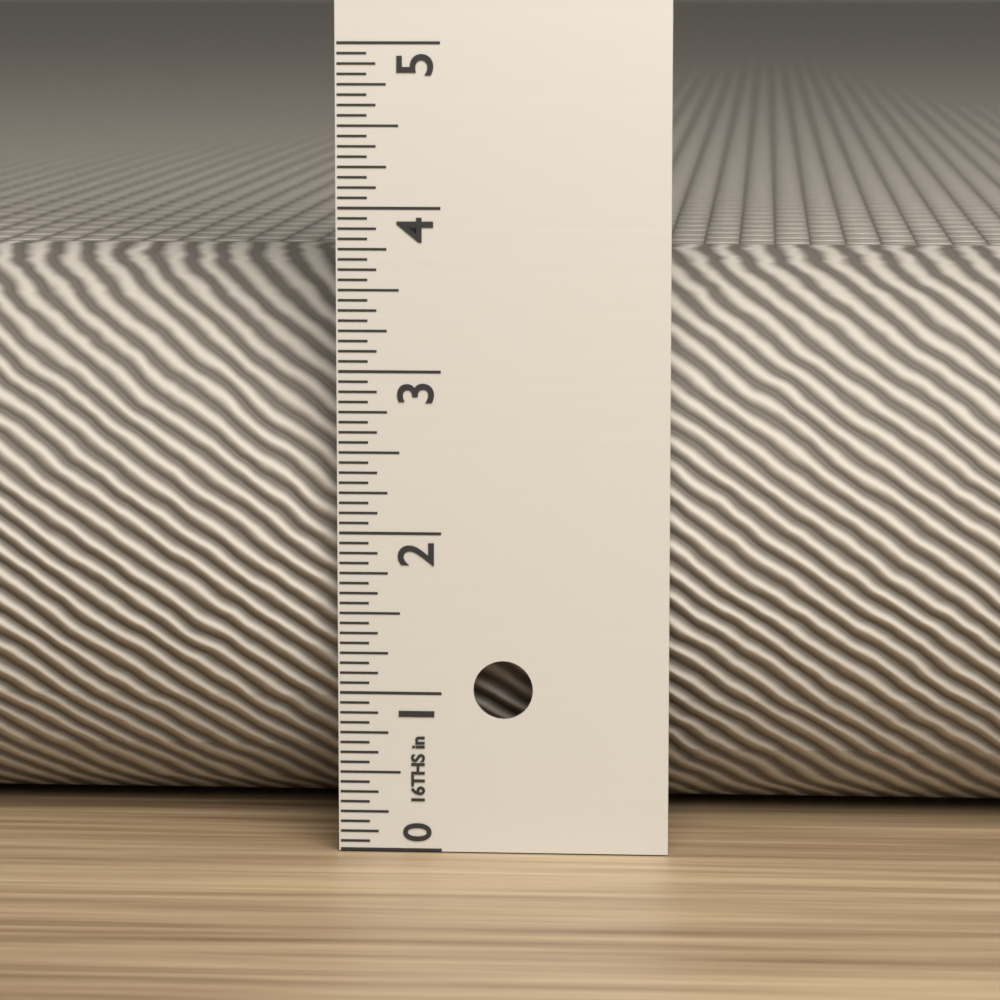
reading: 3.6250 in
